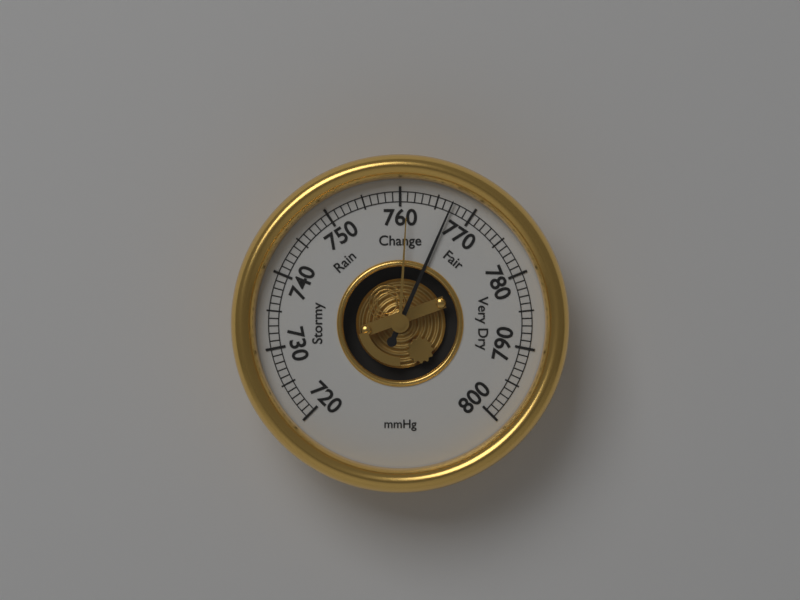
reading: 767 mmHg
